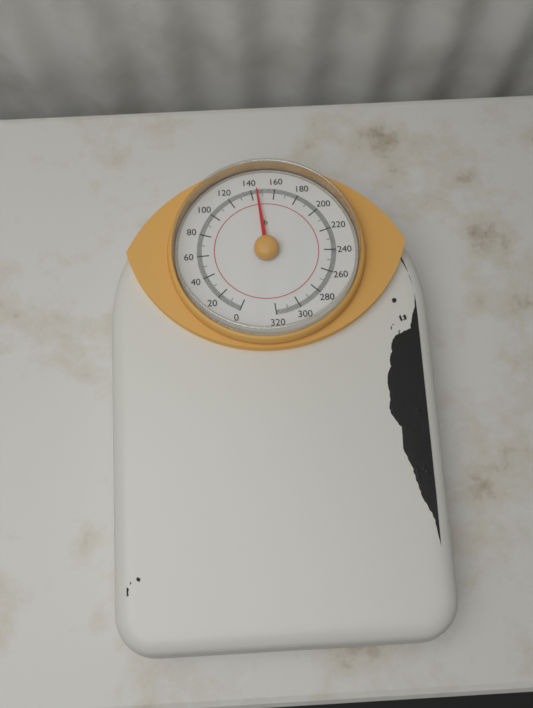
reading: 145 lb
